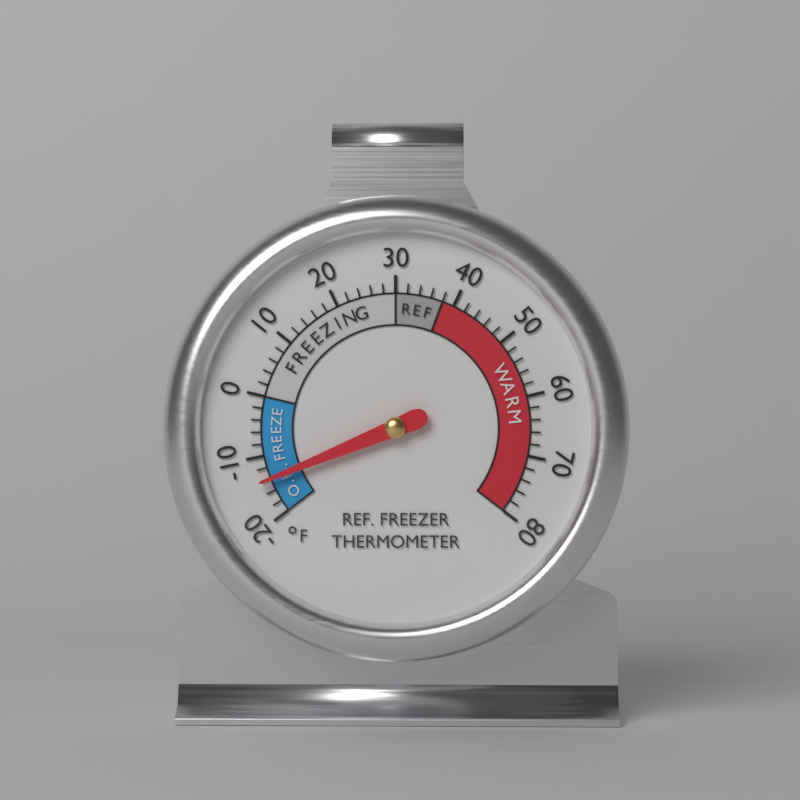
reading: -14 °F
